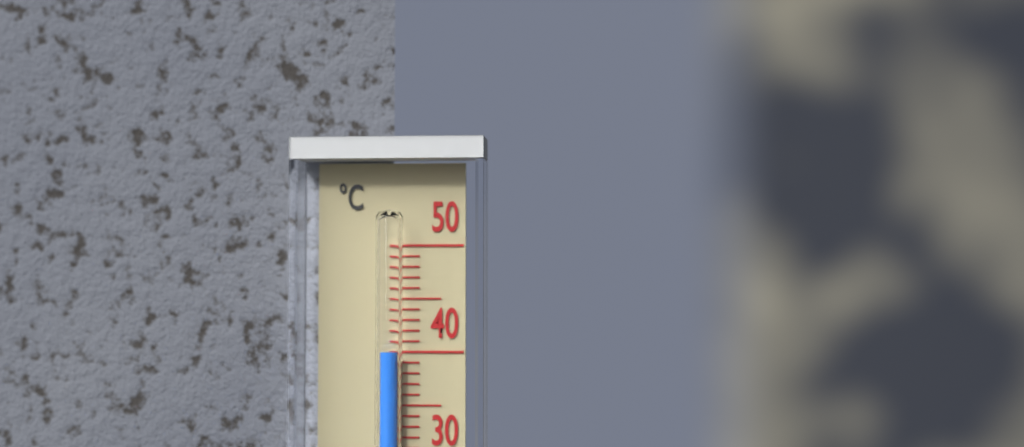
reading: 40 °C
